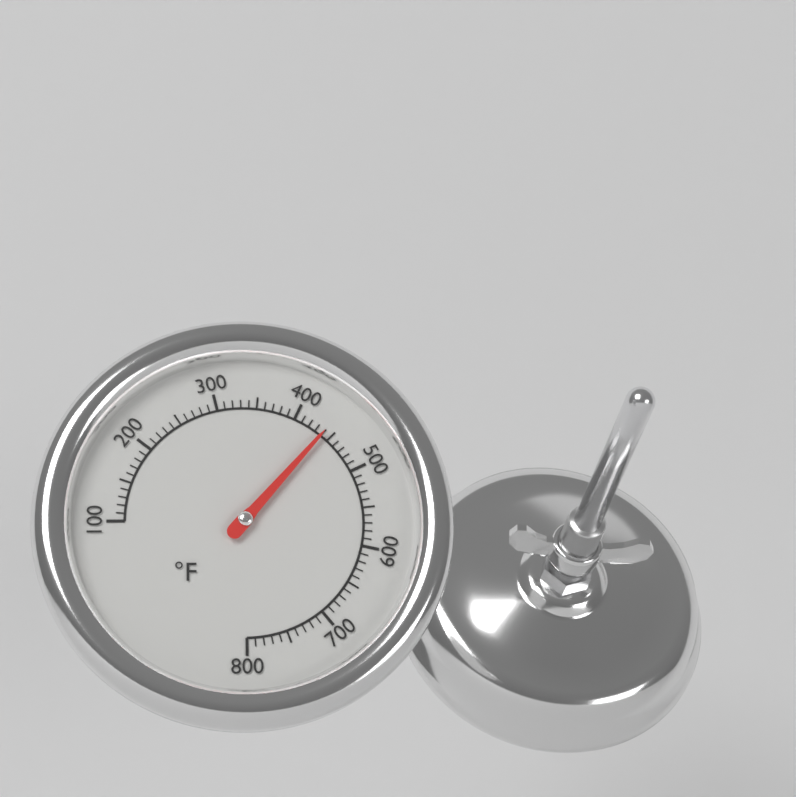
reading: 440 °F
